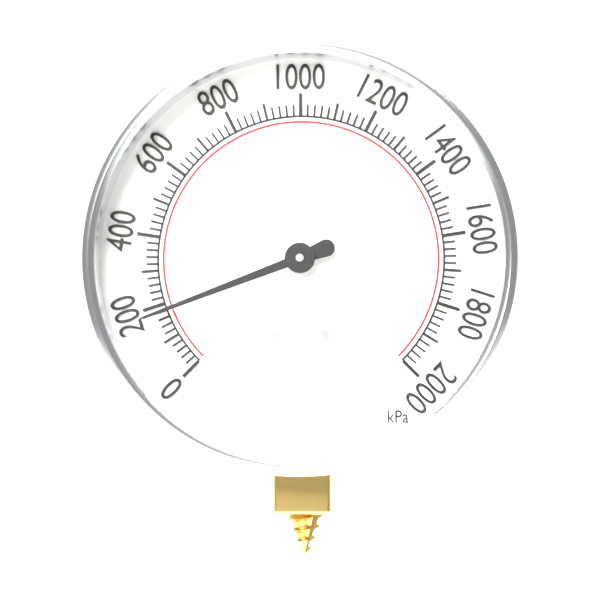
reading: 180 kPa
